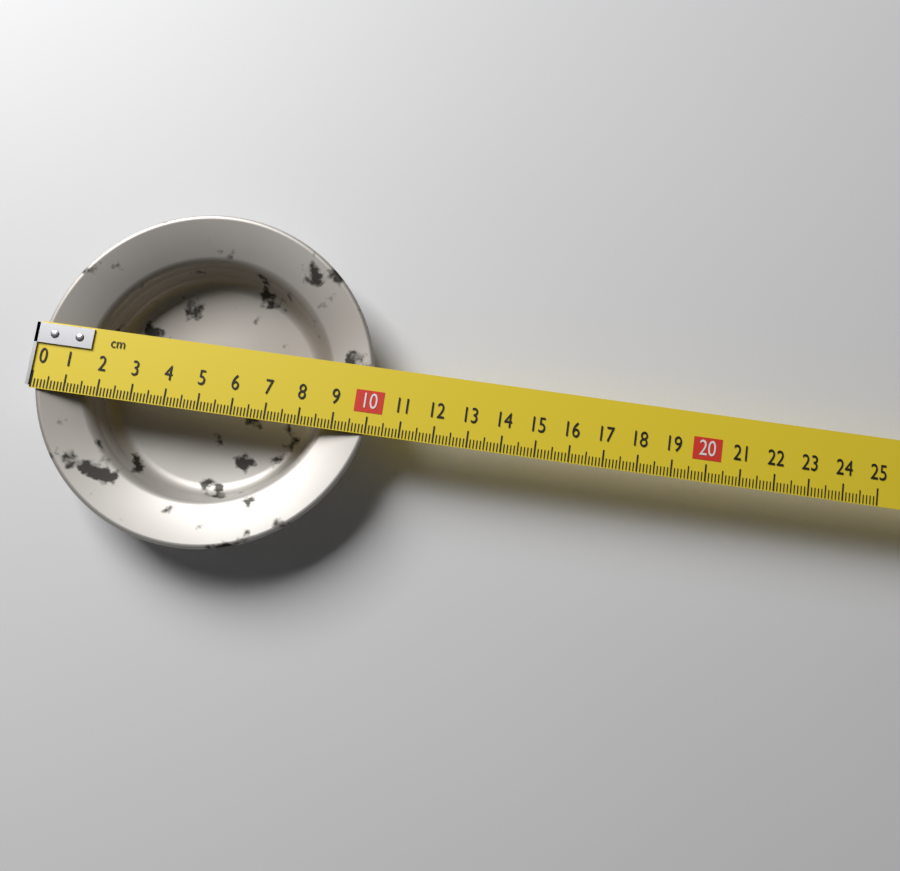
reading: 10.1 cm
